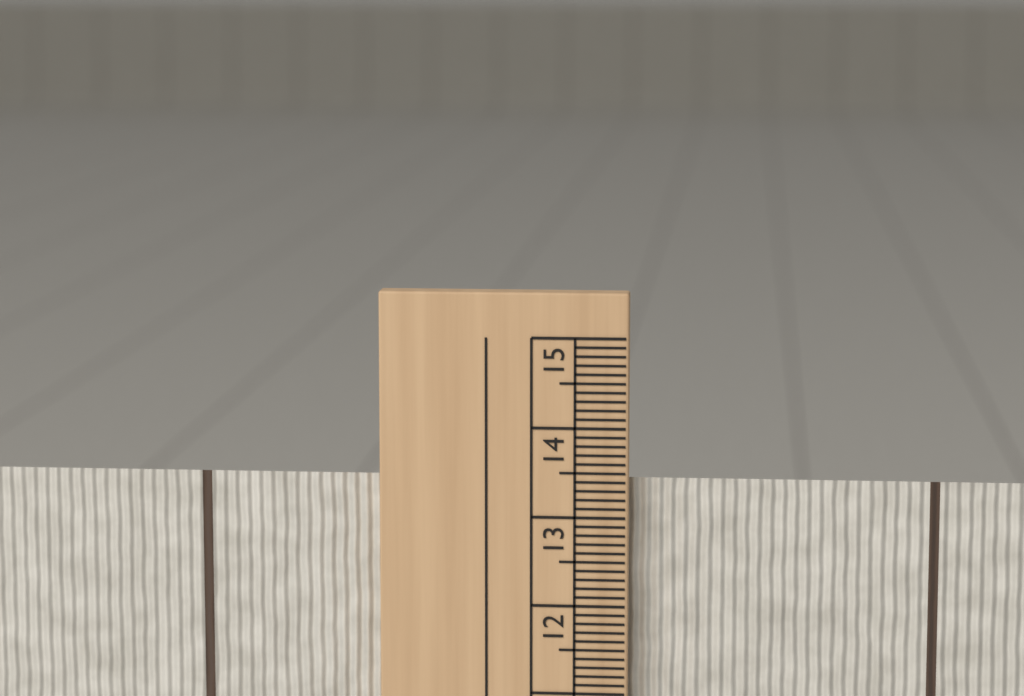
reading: 13.4 cm
